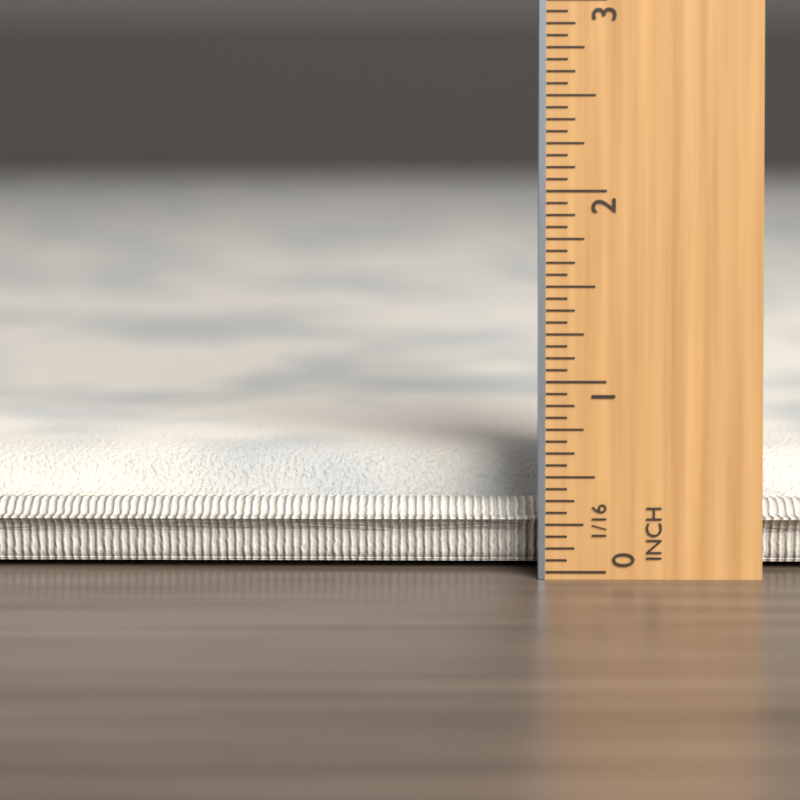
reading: 0.5625 in
